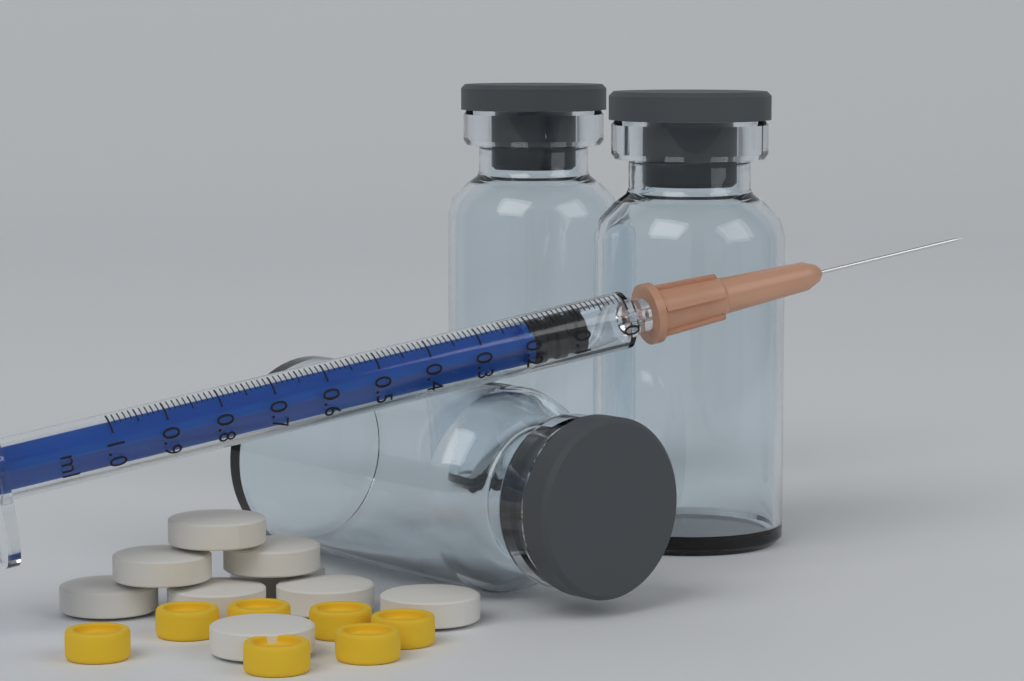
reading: 0.08 ml
